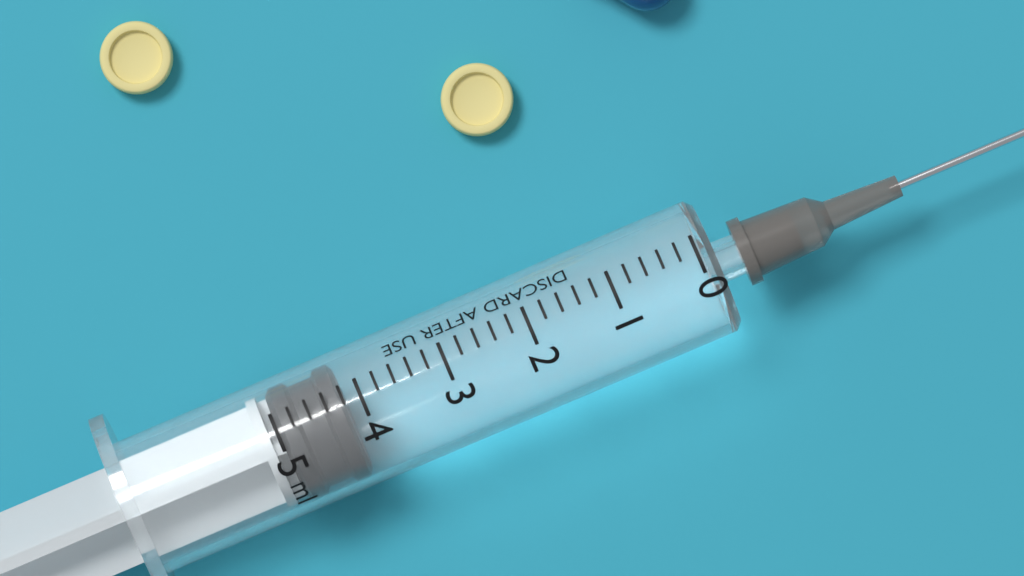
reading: 4.2 ml
